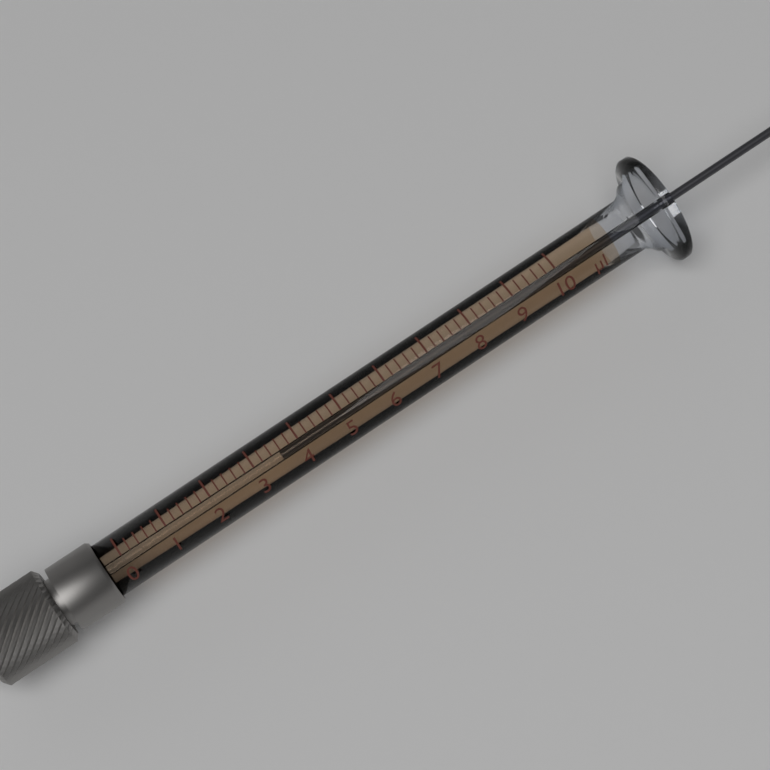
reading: 3.6 µl
